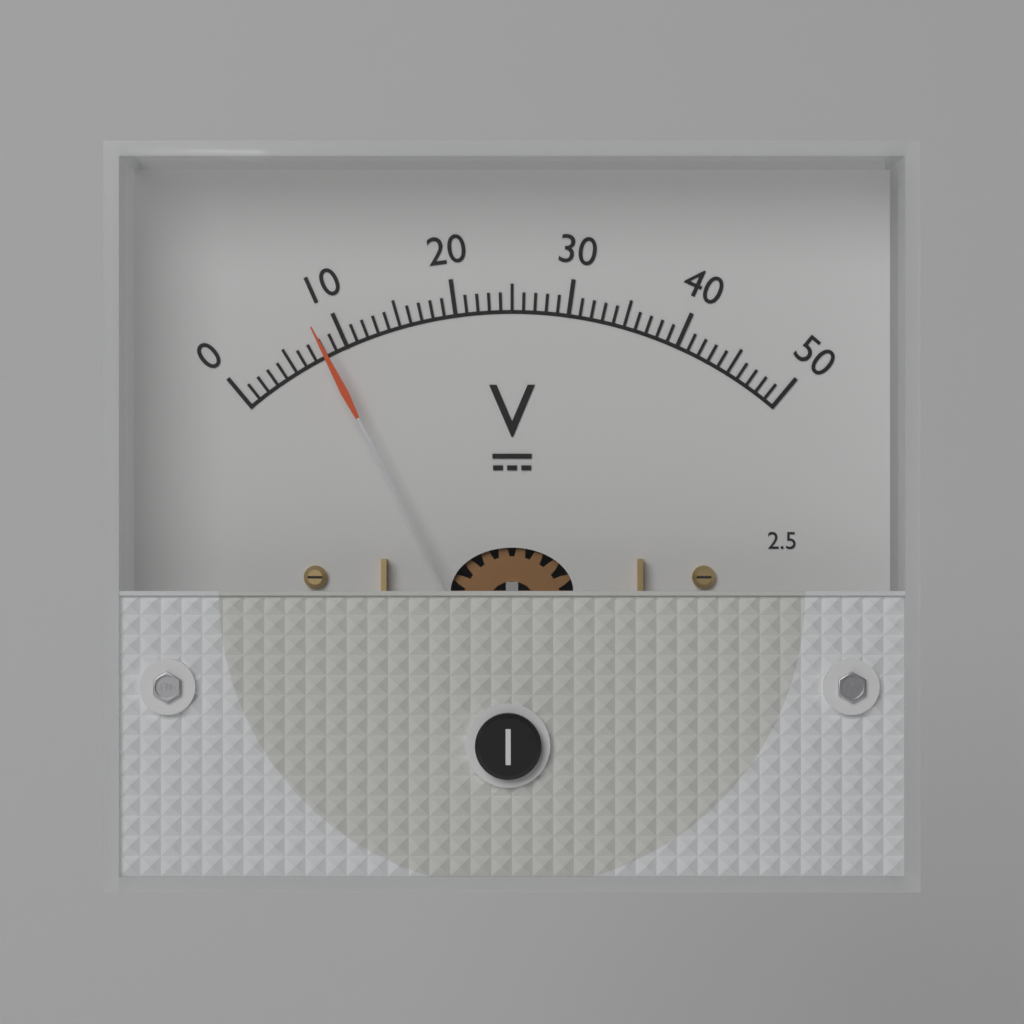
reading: 8 V
